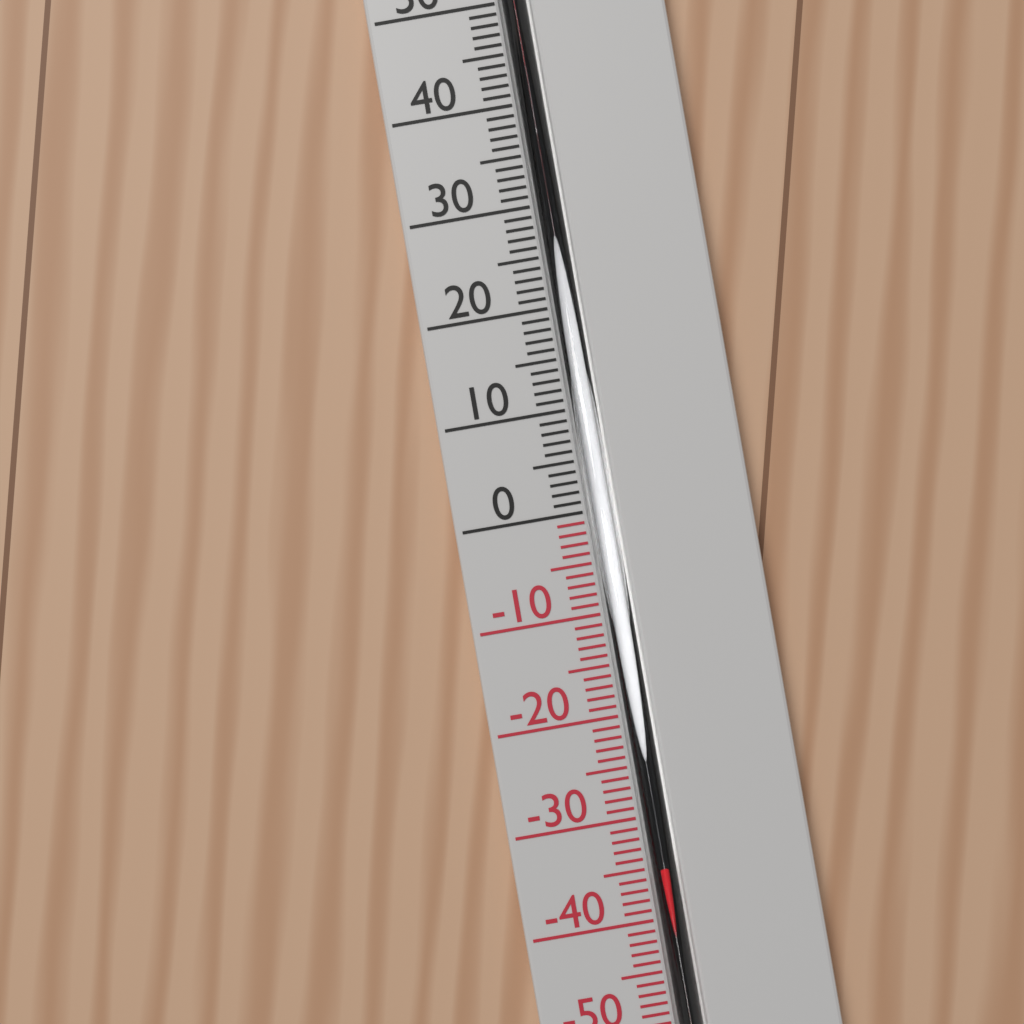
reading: -35 °C
